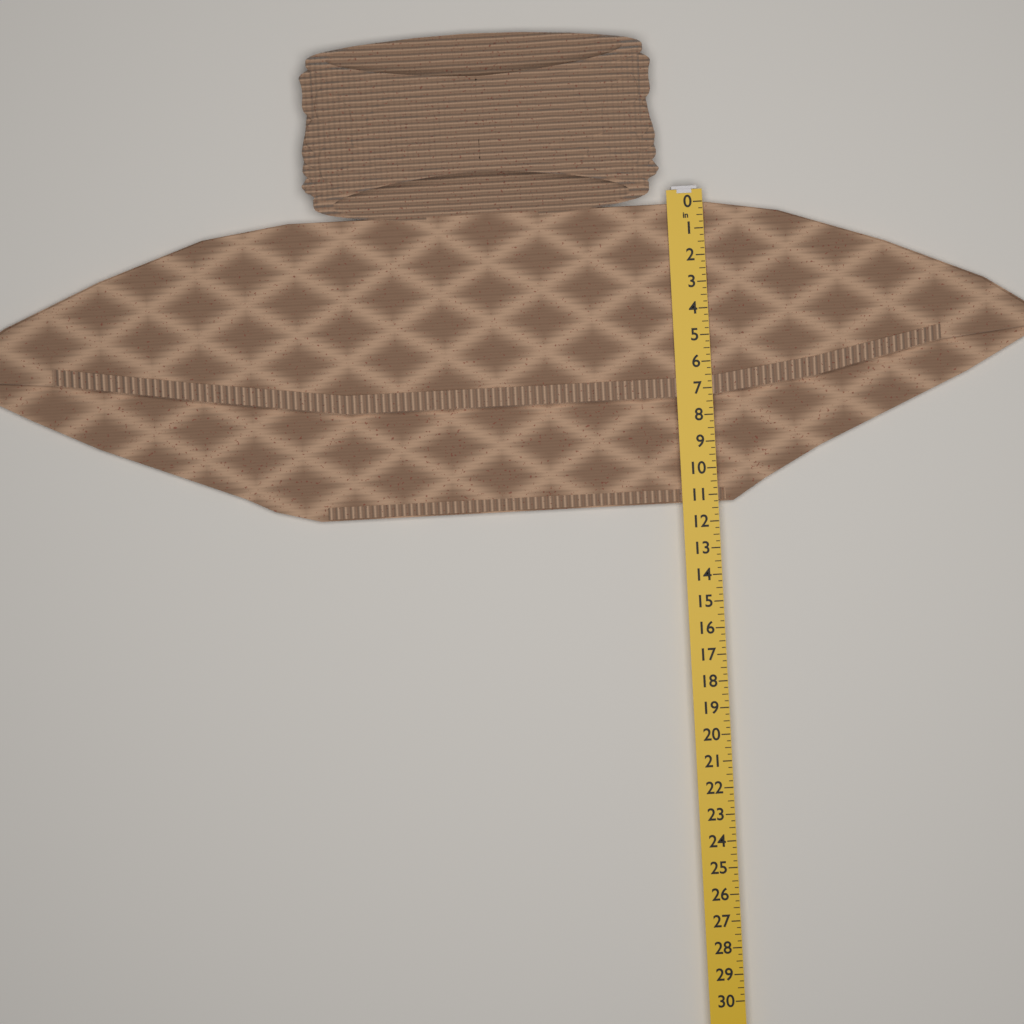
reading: 11.25 in
